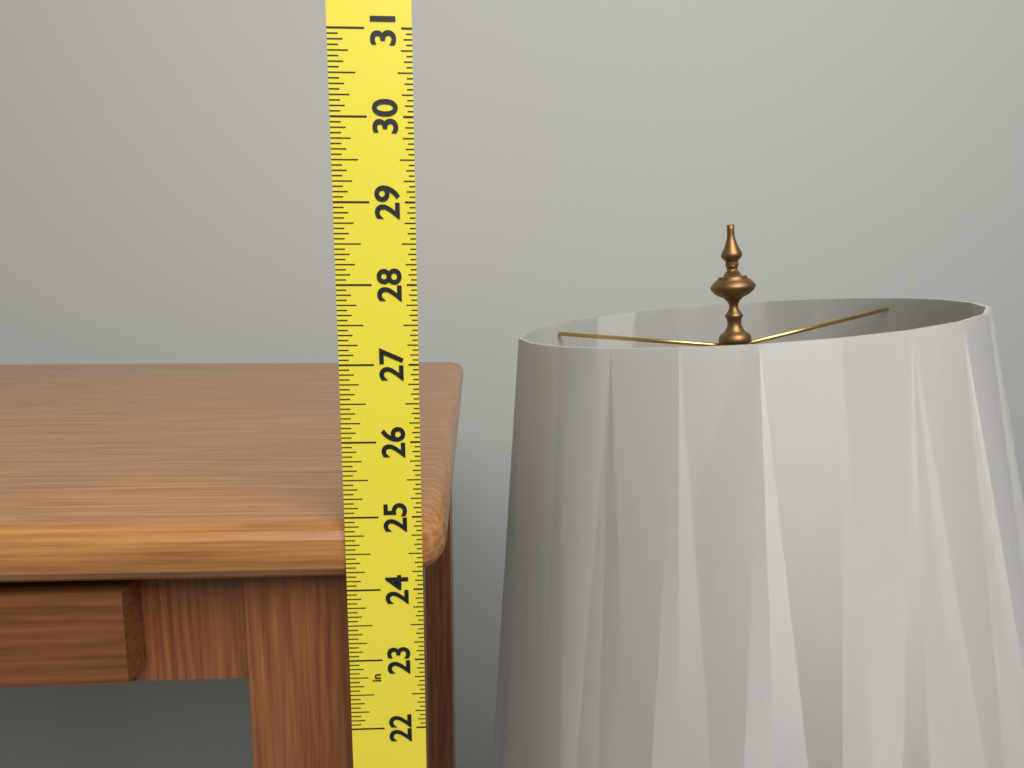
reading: 24.8750 in
